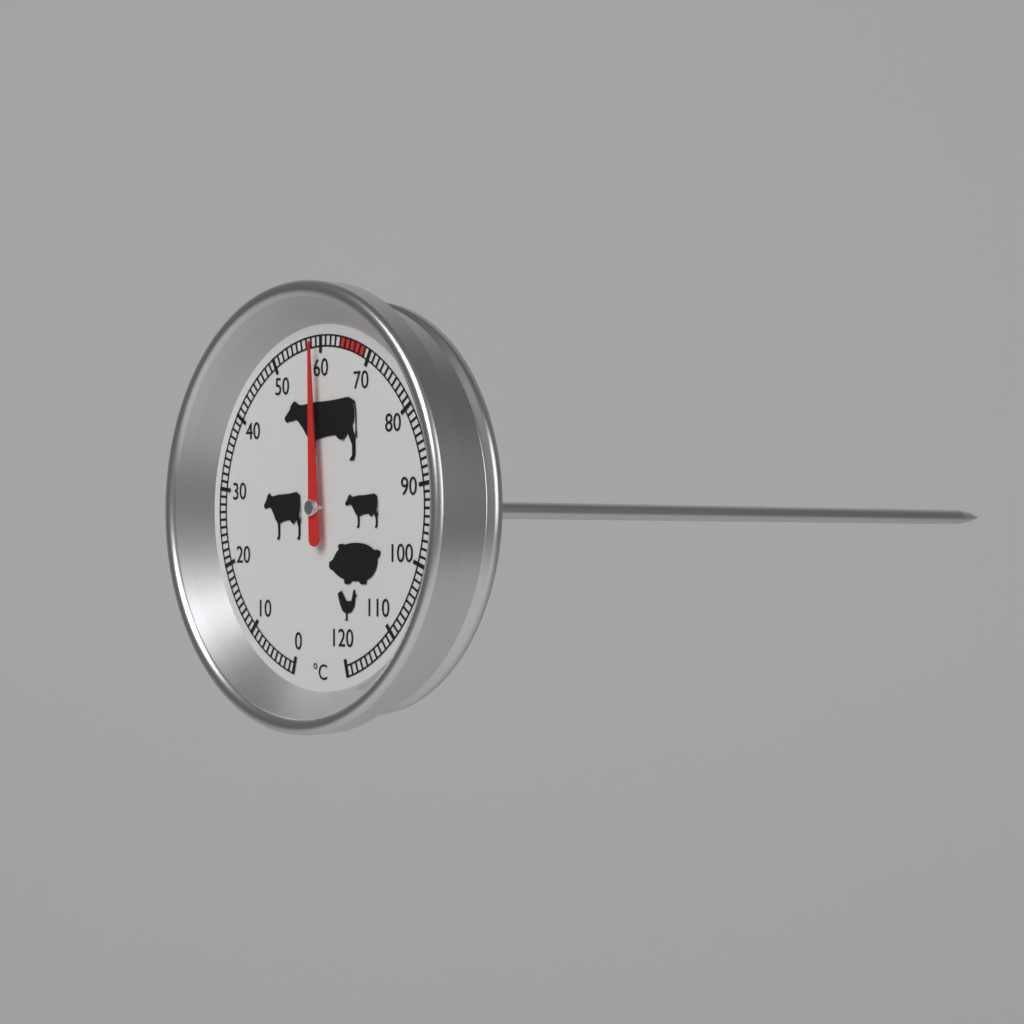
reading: 59 °C
